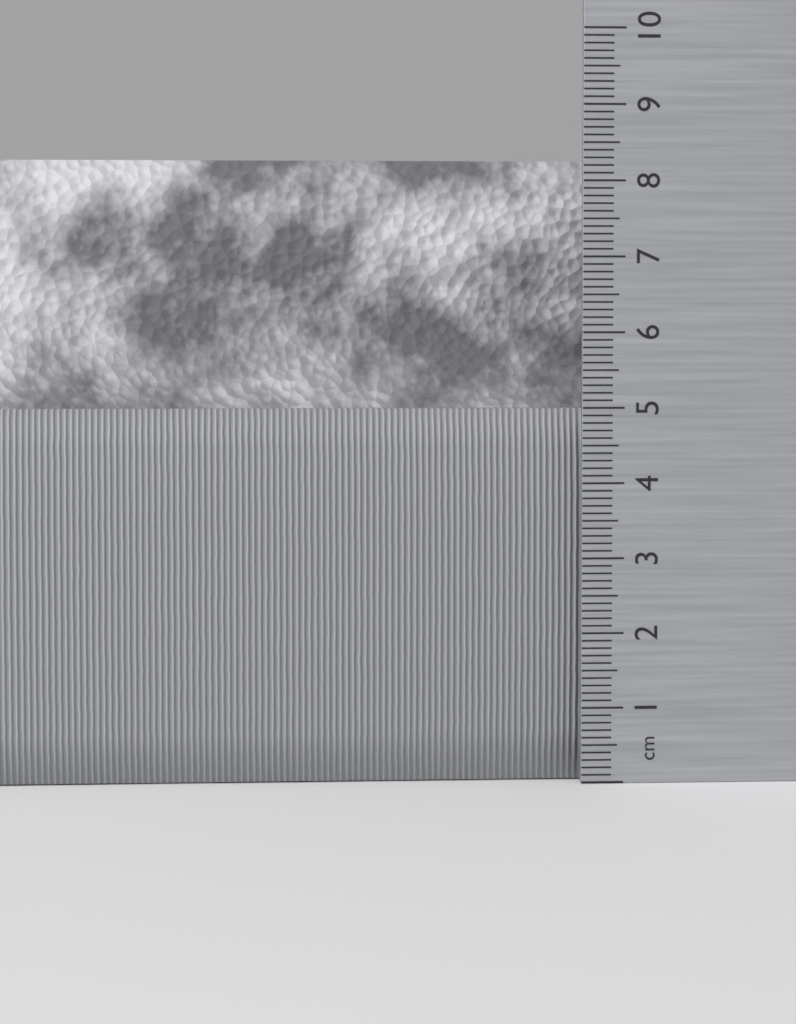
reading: 8.3 cm
